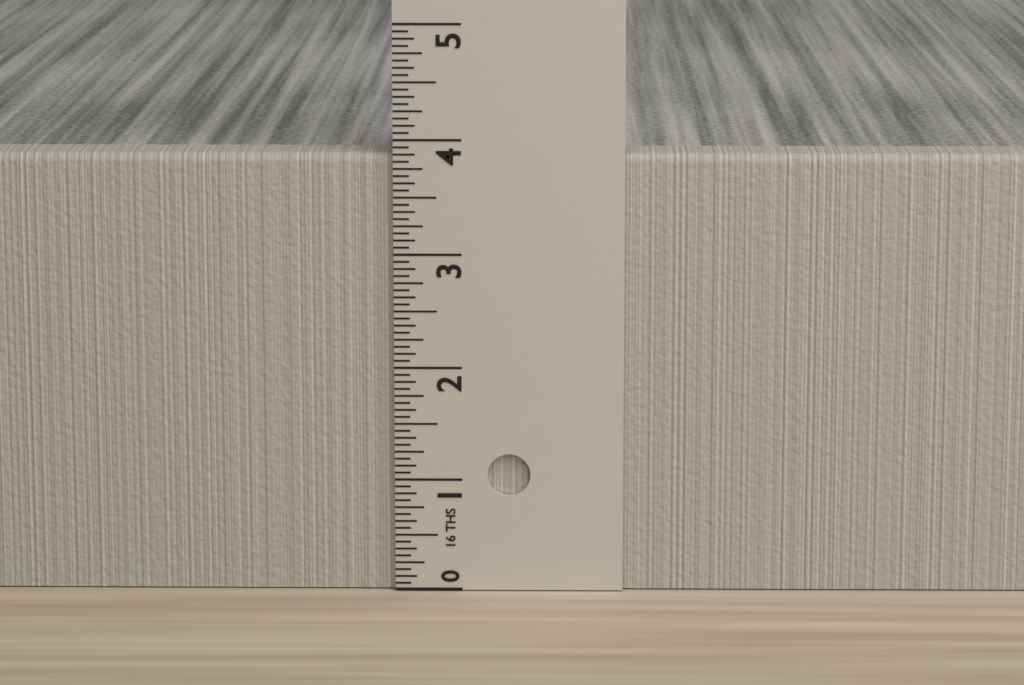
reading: 3.8750 in
